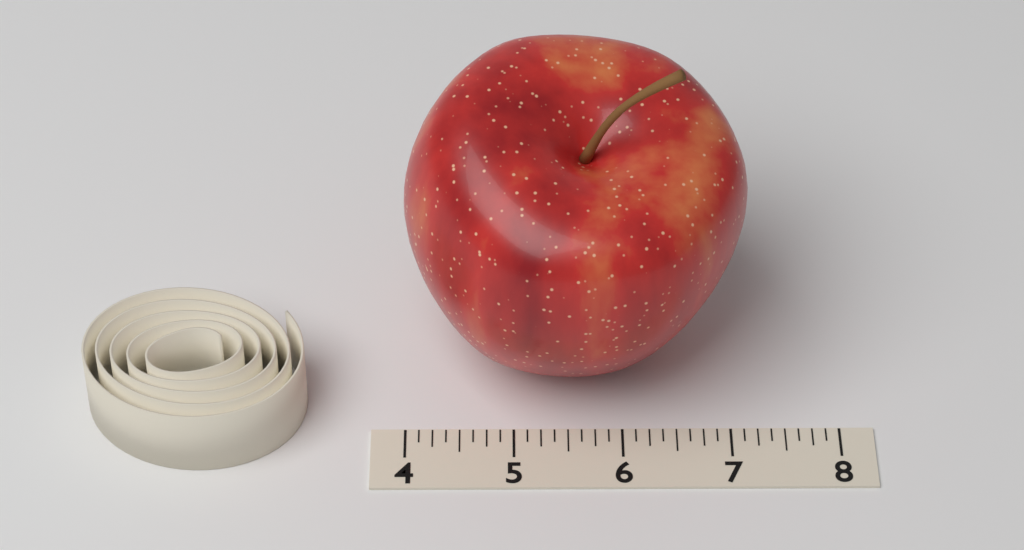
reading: 7.125 (no unit)
